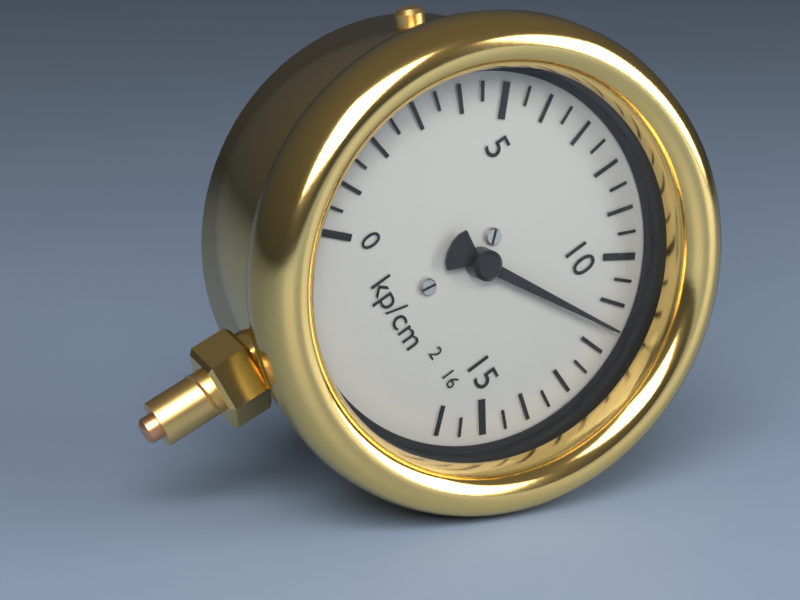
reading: 11.5 kp/cm²
